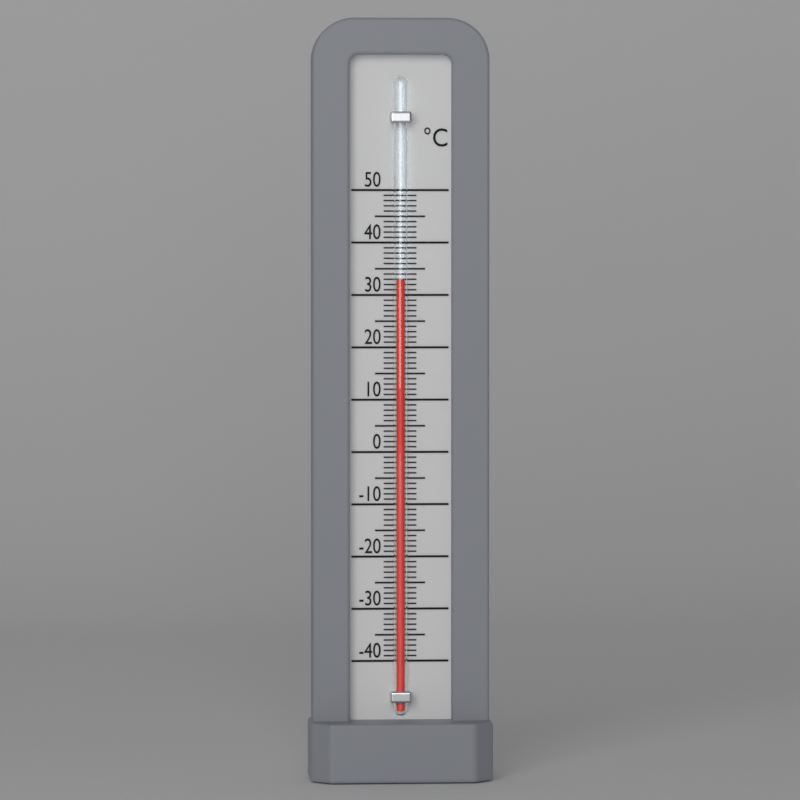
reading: 33 °C
